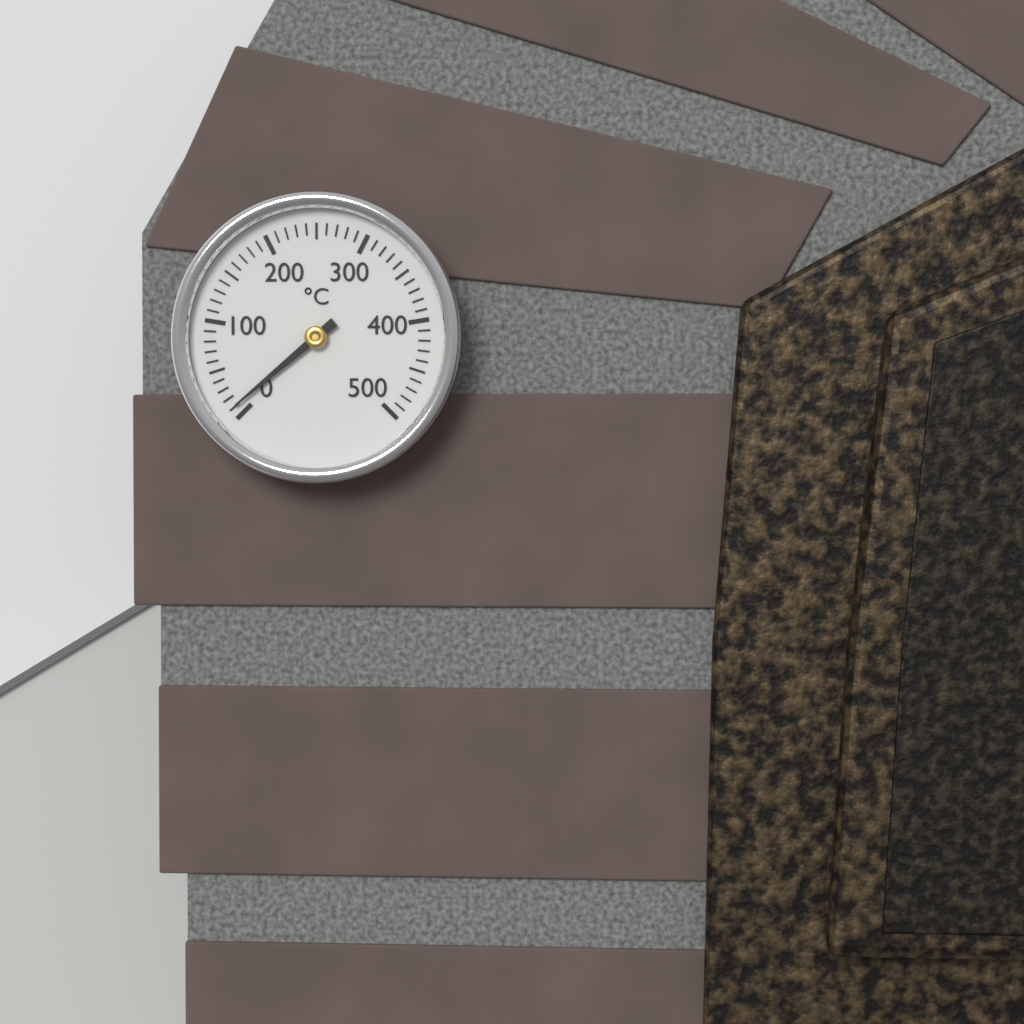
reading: 10 °C
